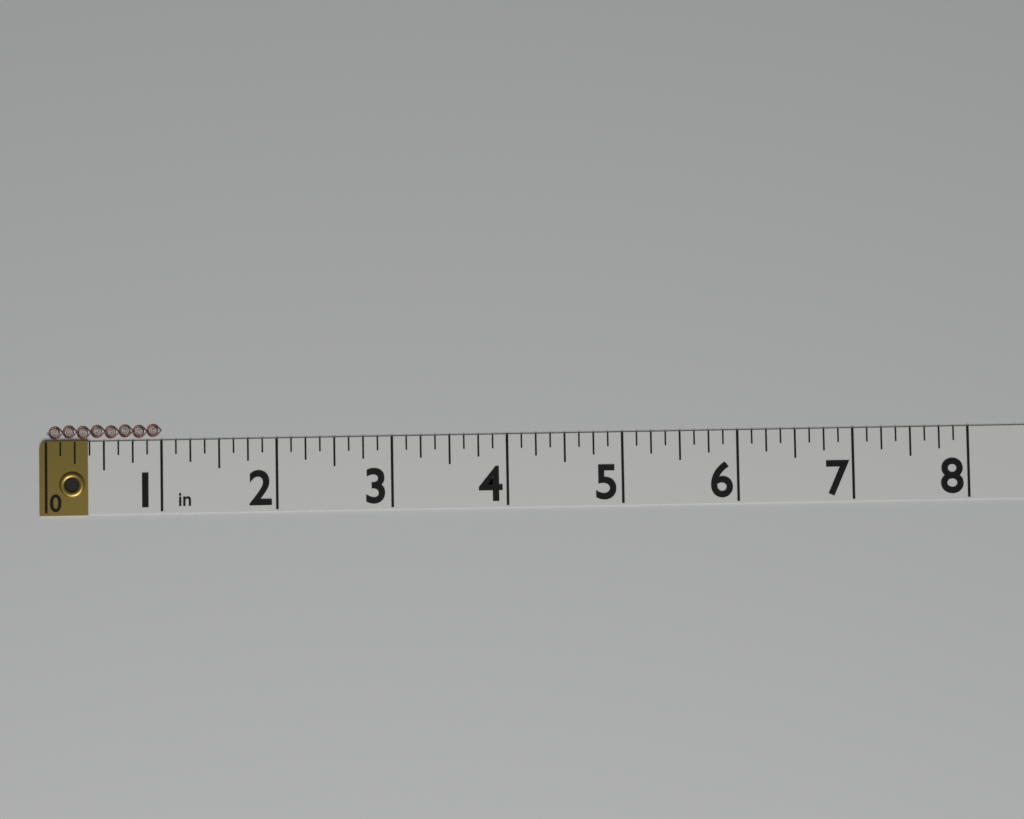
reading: 1.000 in
